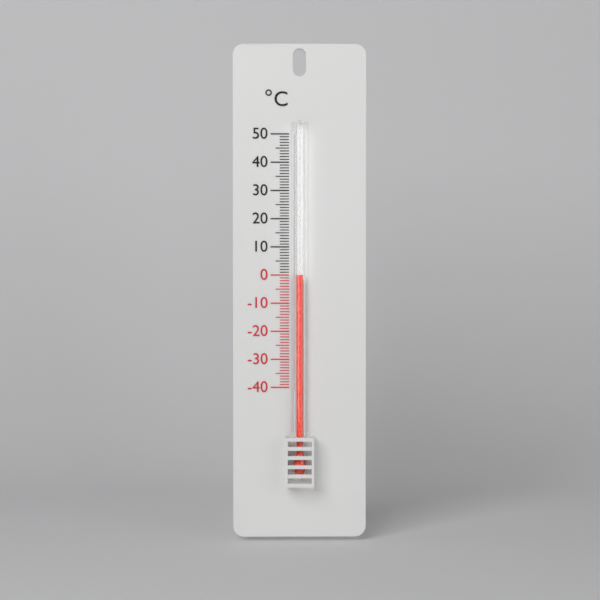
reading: 0 °C
